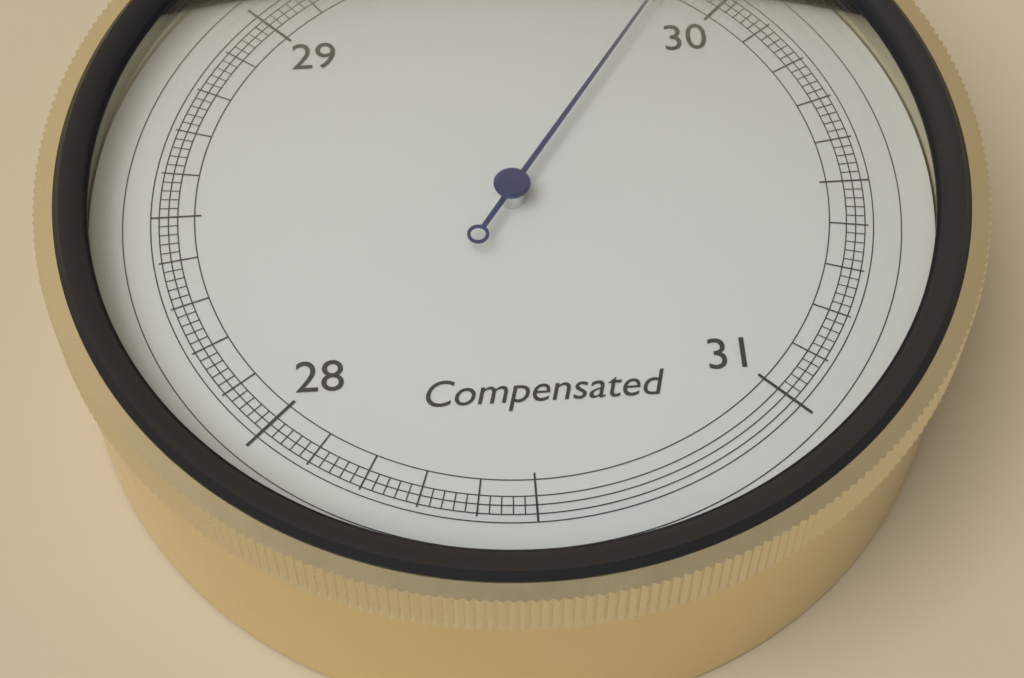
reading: 29.88 inHg
